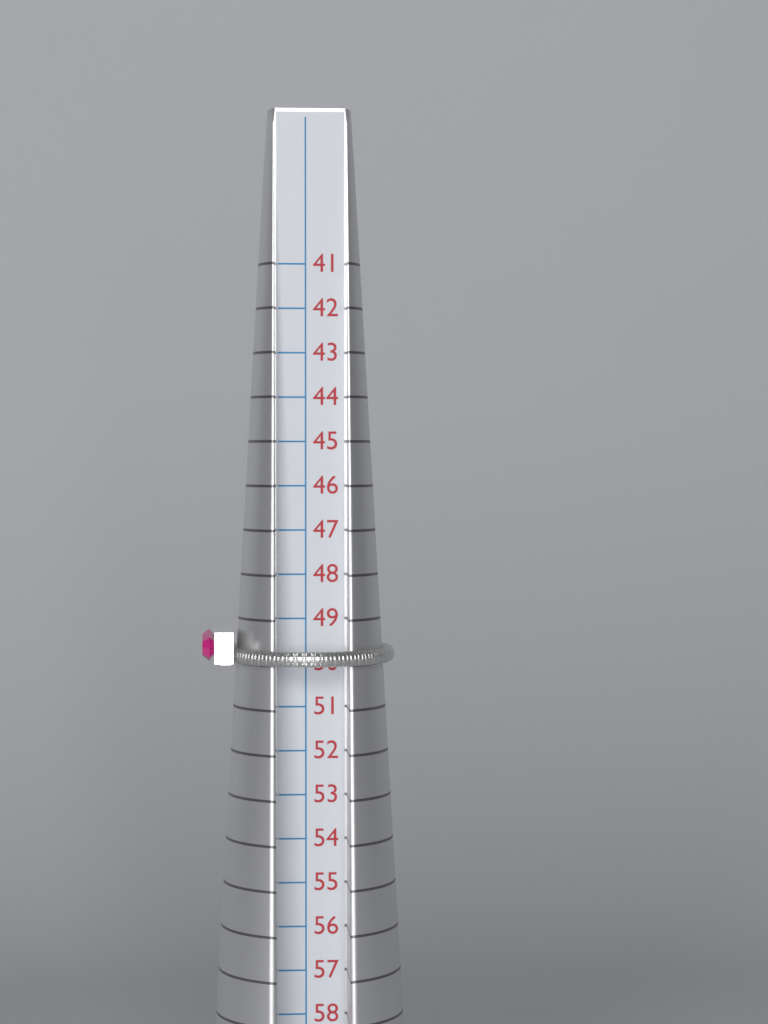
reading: 50 (no unit)
